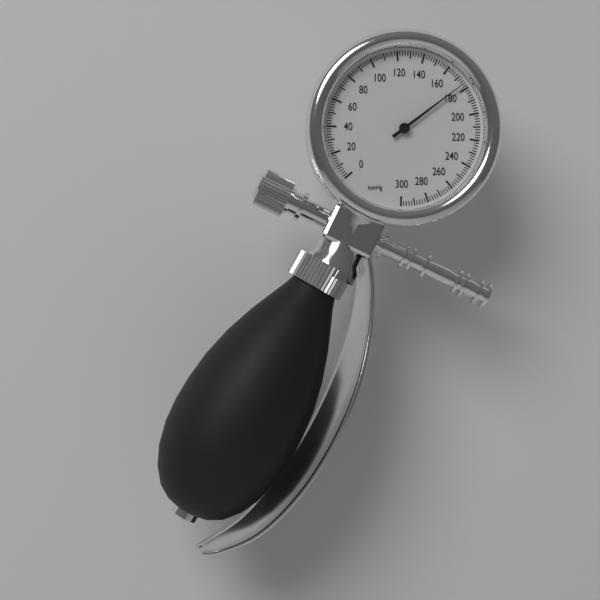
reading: 176 mmHg
